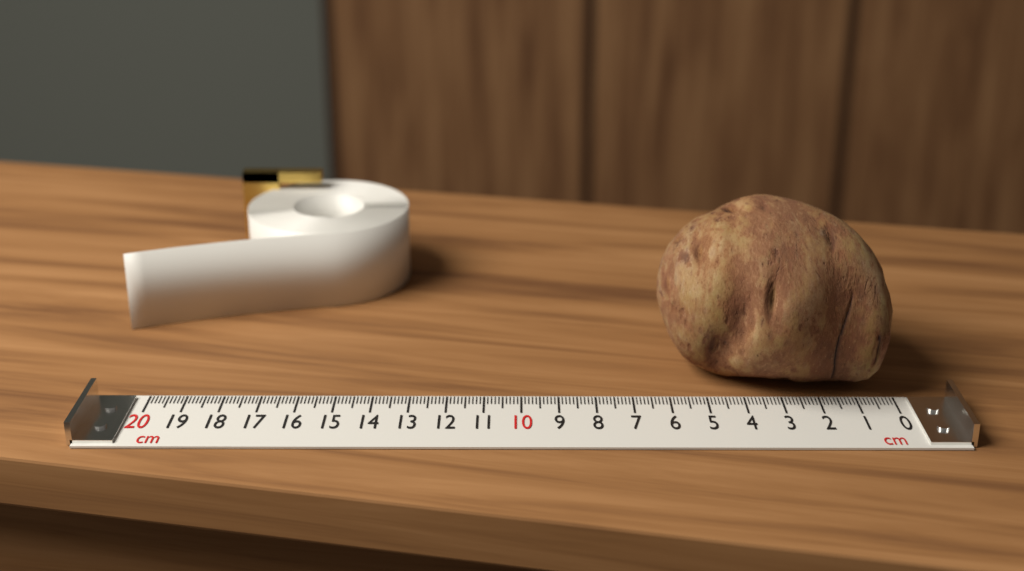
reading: 6.2 cm
